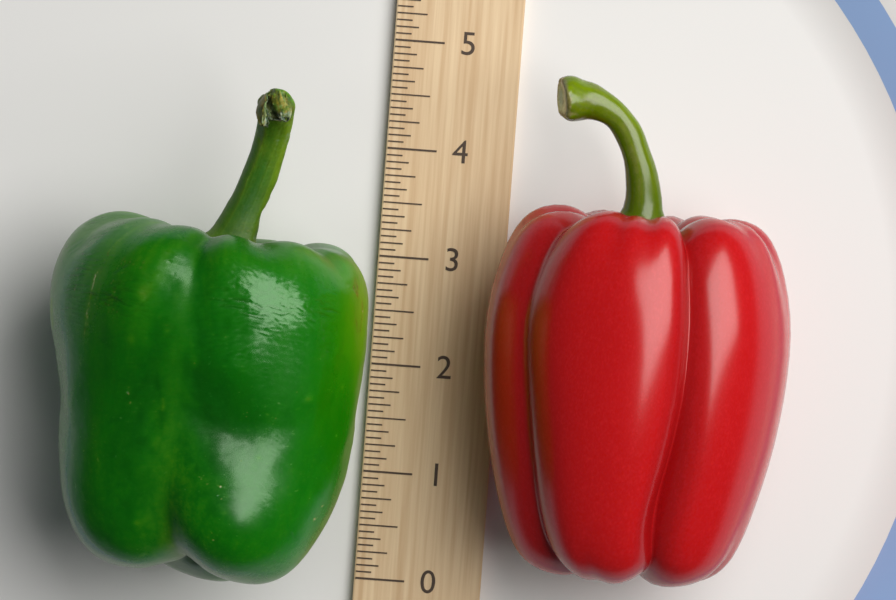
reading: 4.4375 (no unit)
